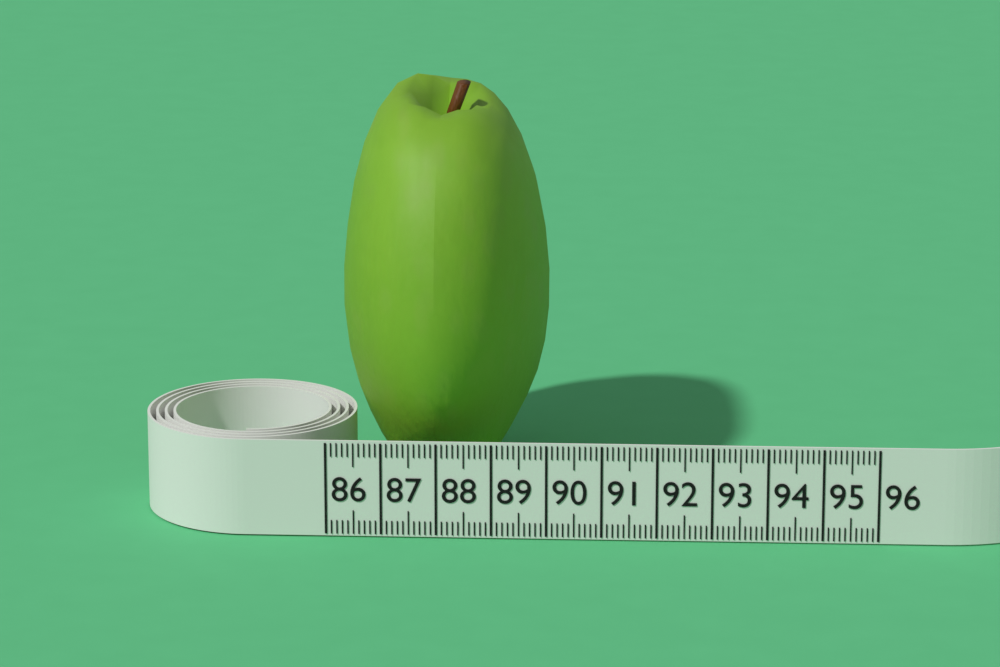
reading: 89.9 (no unit)
